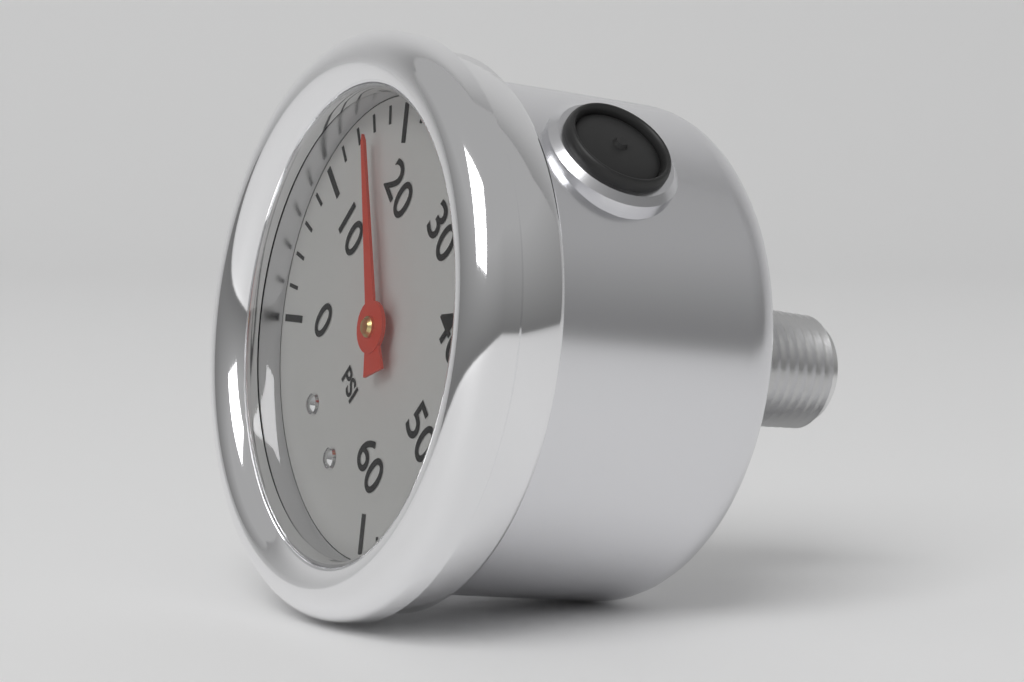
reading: 16 psi
